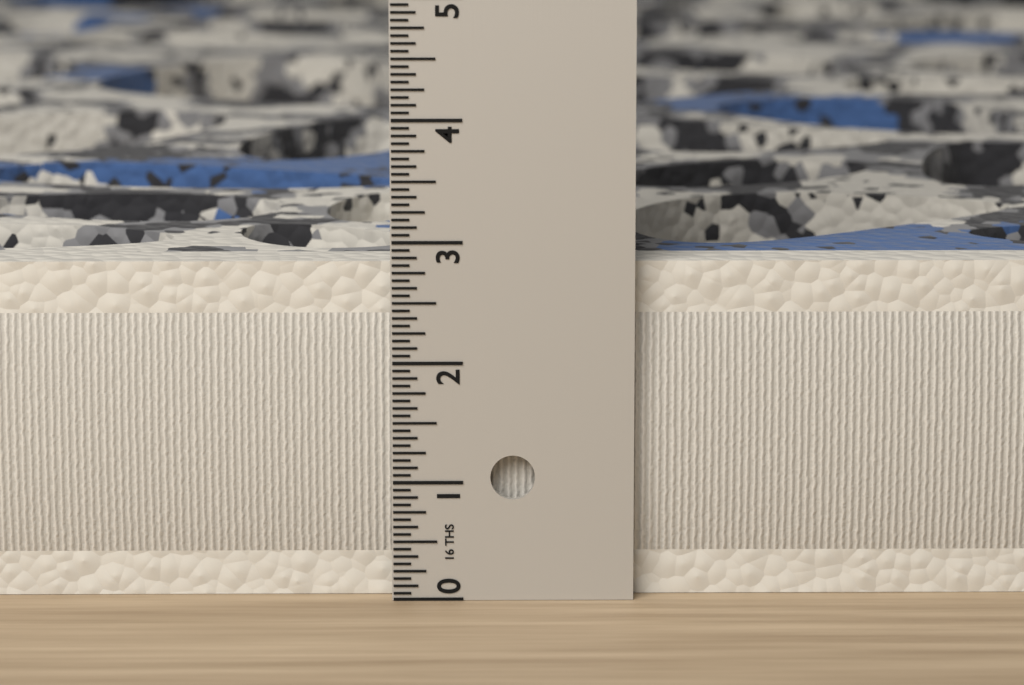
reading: 2.8125 in
